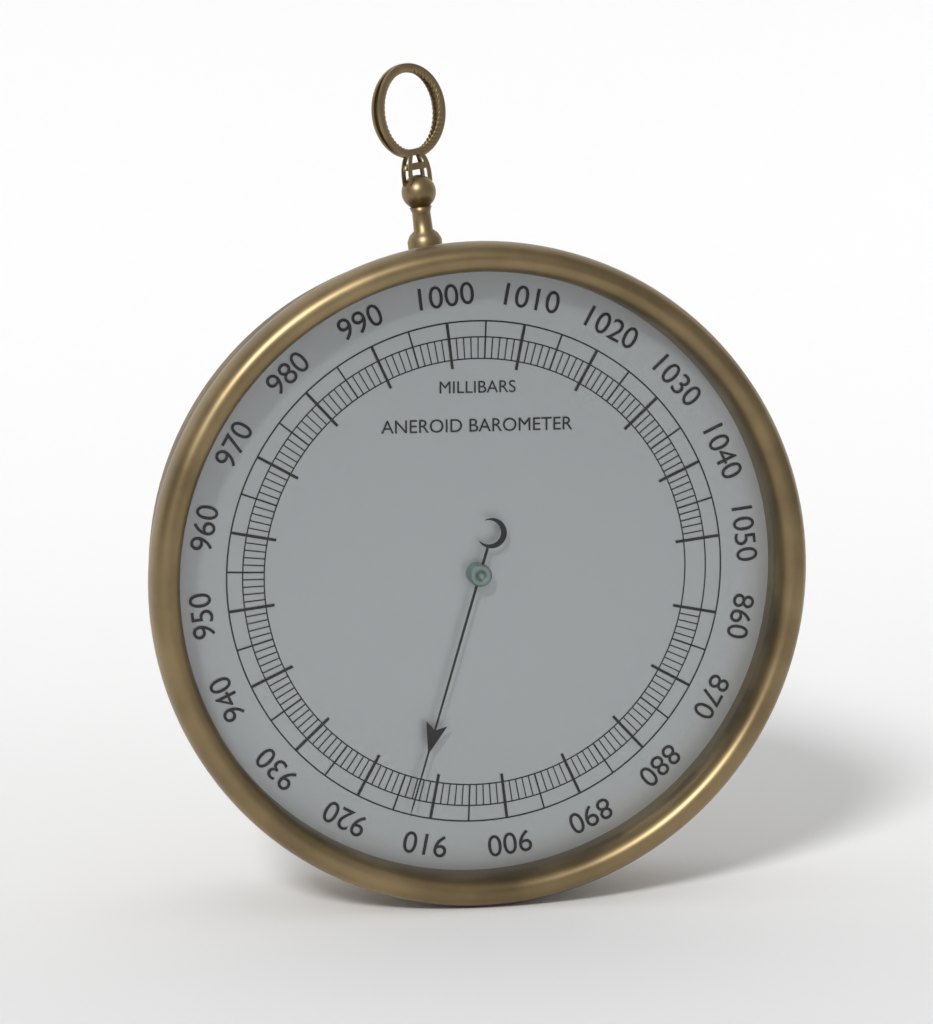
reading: 913 mbar
